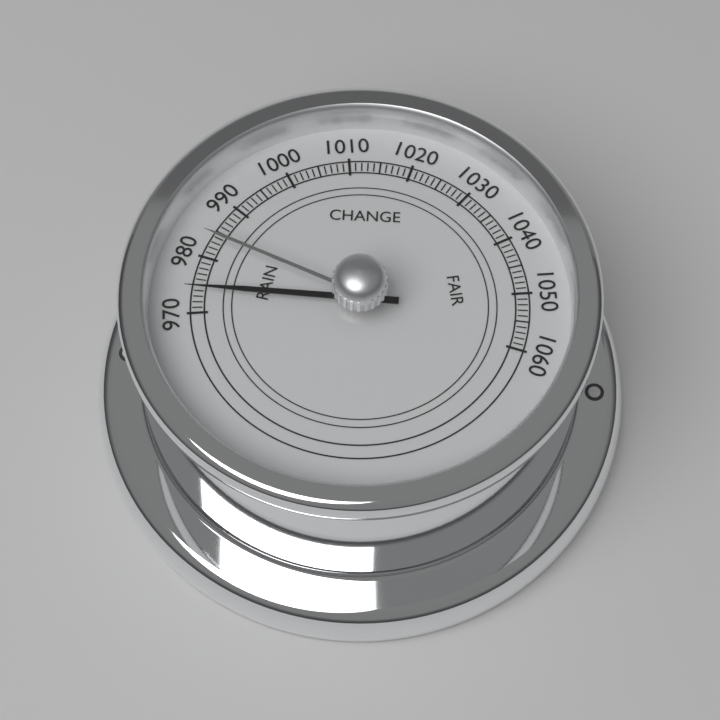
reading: 974 (no unit)
